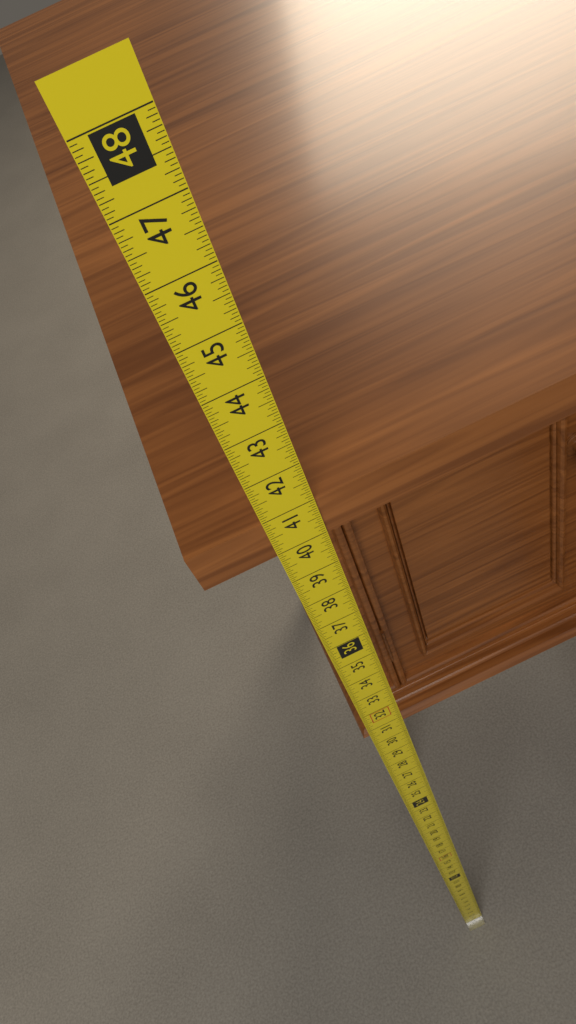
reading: 40.9375 in
